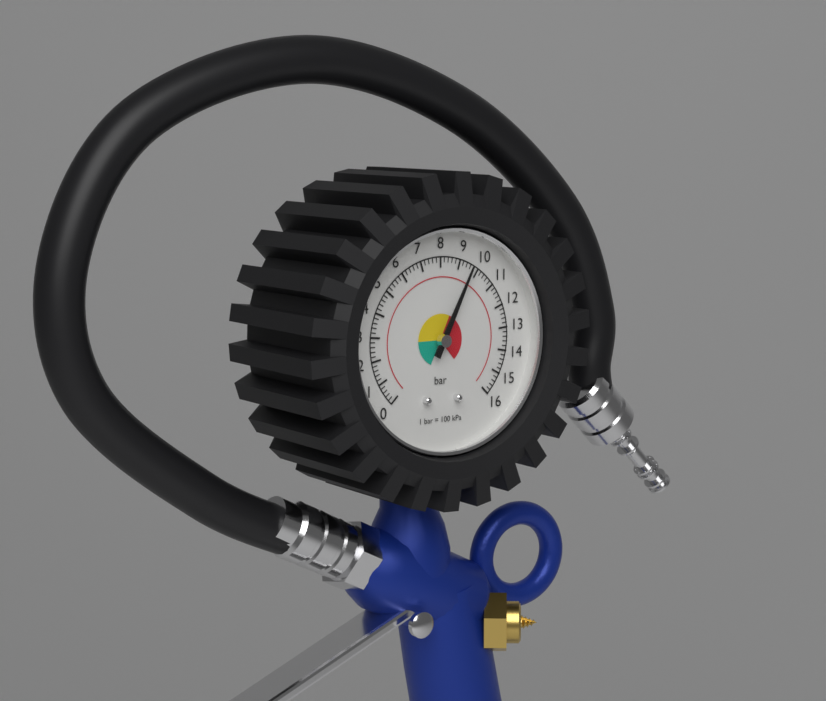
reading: 9.6 bar
